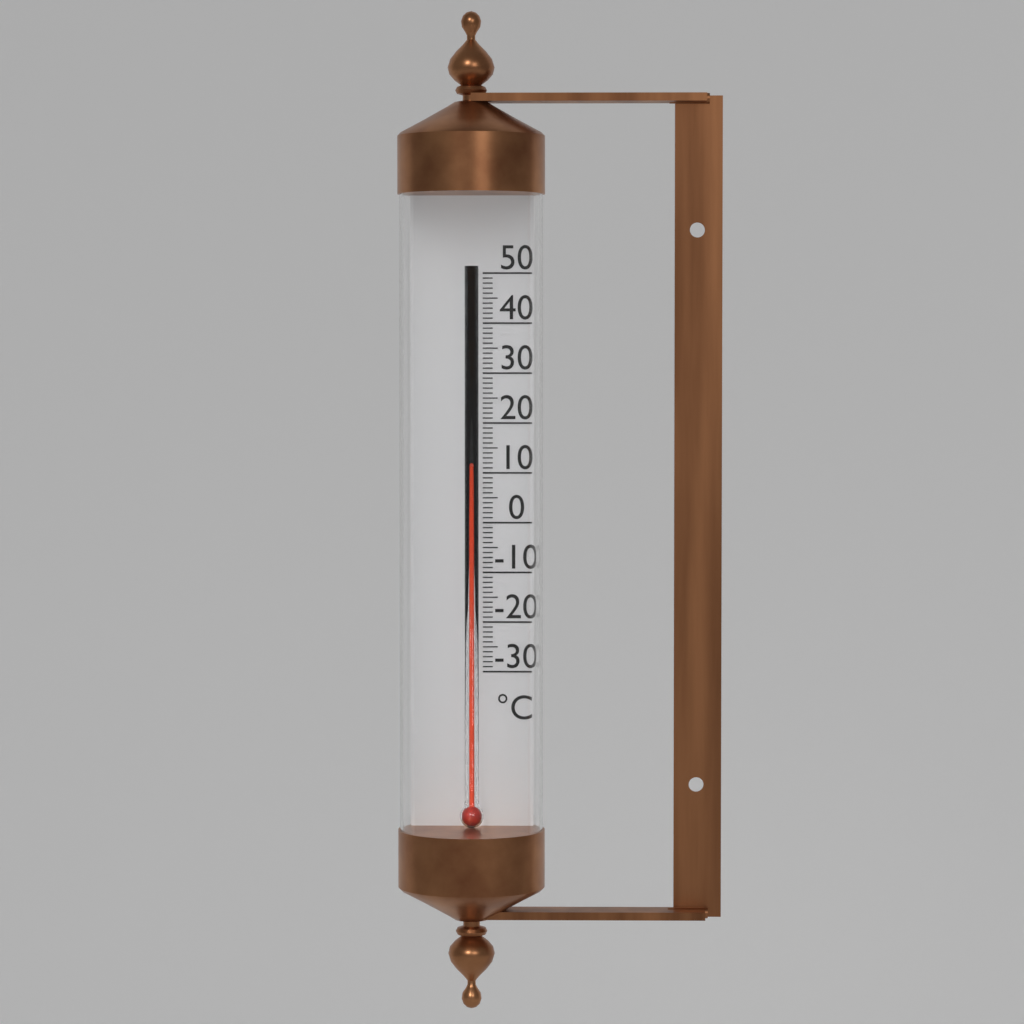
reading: 11 °C
